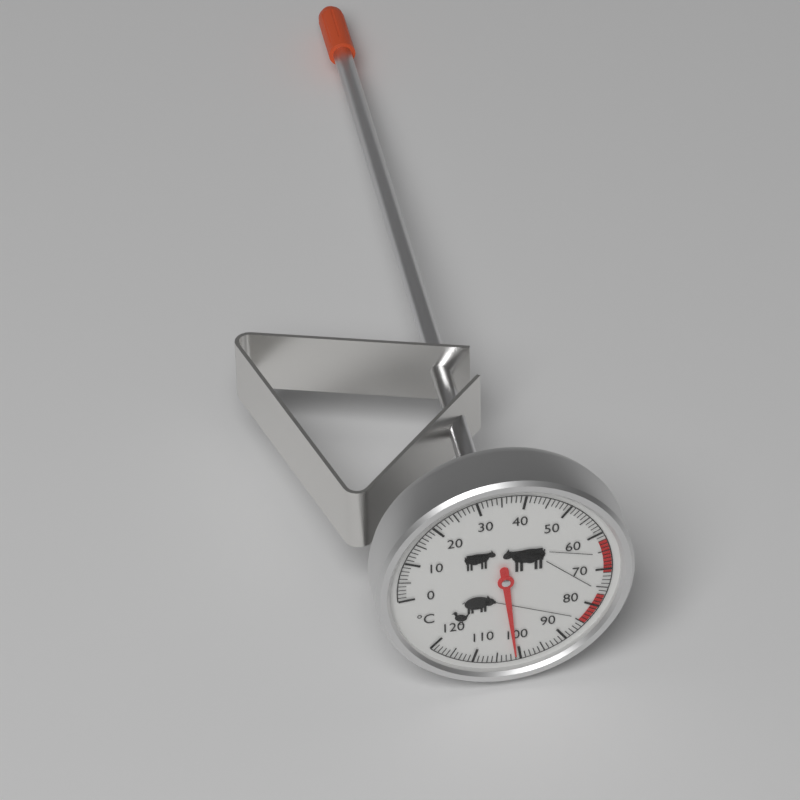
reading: 101 °C
